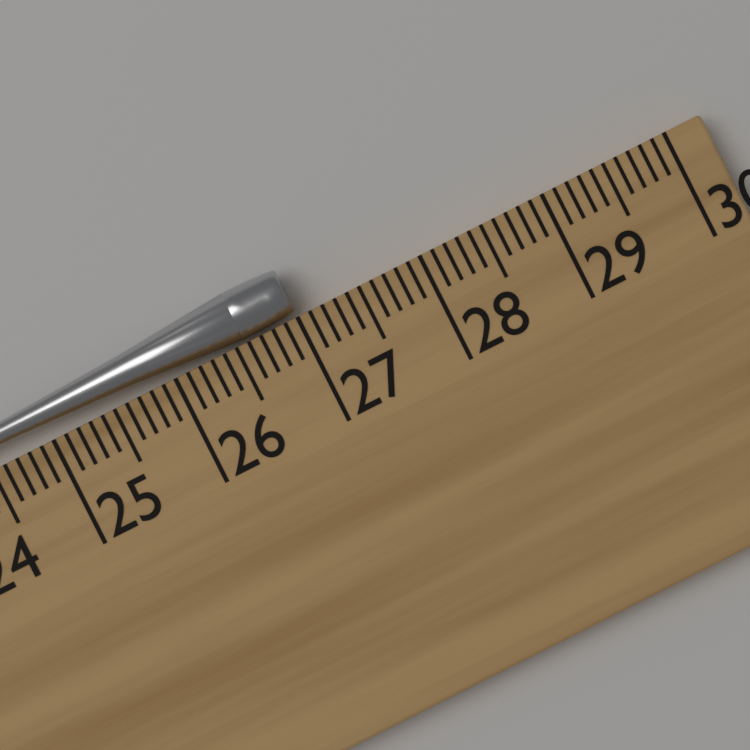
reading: 27.0 cm
